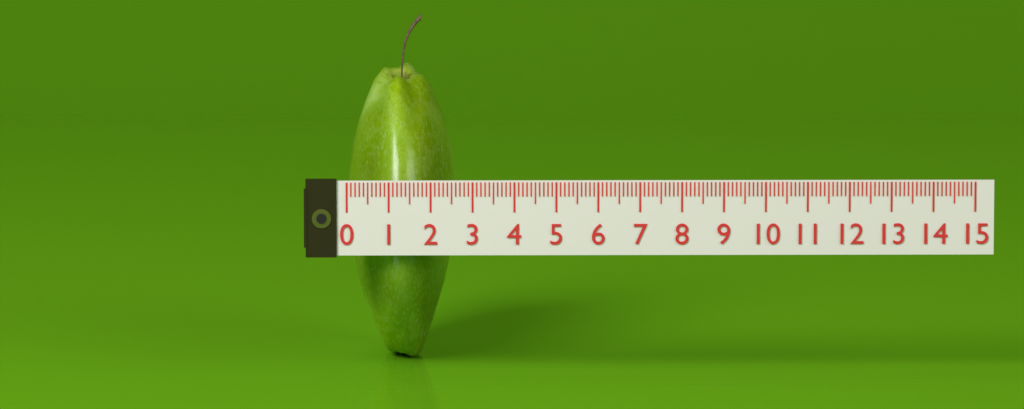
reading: 2.6 (no unit)
